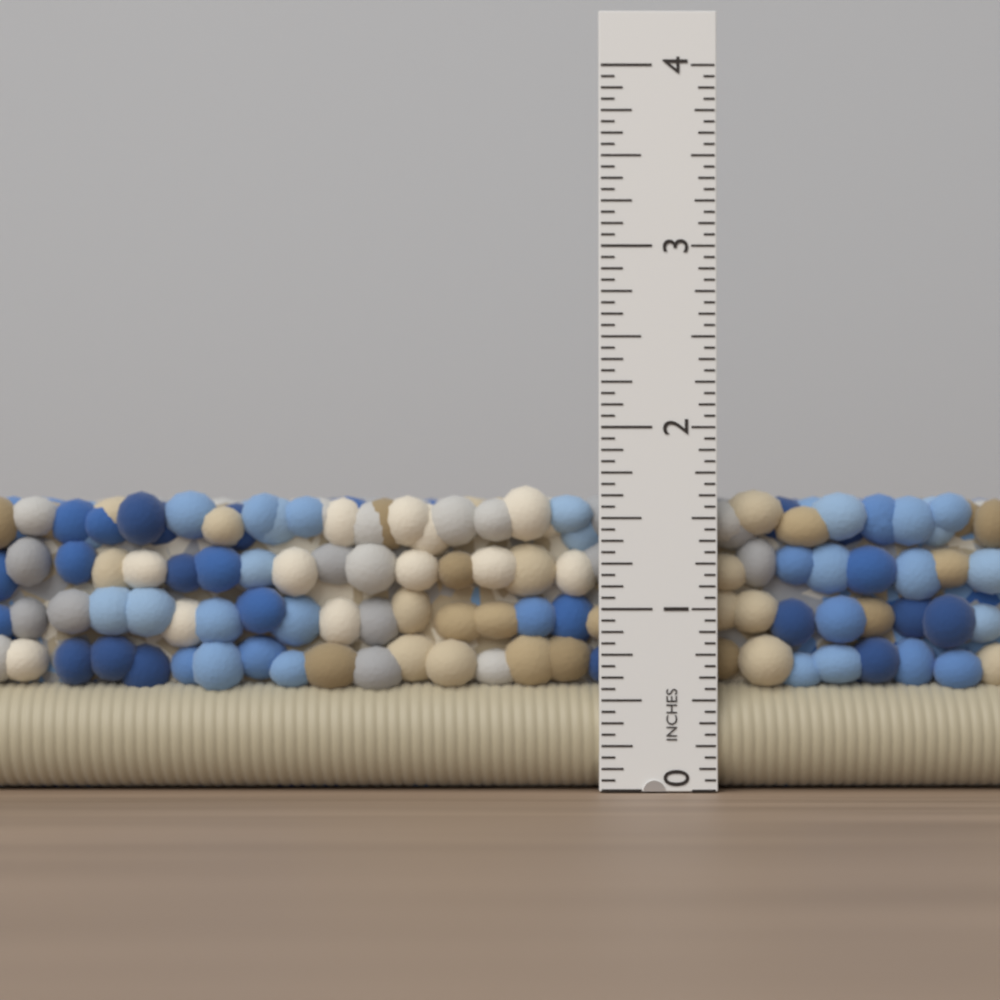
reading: 1.6875 in
